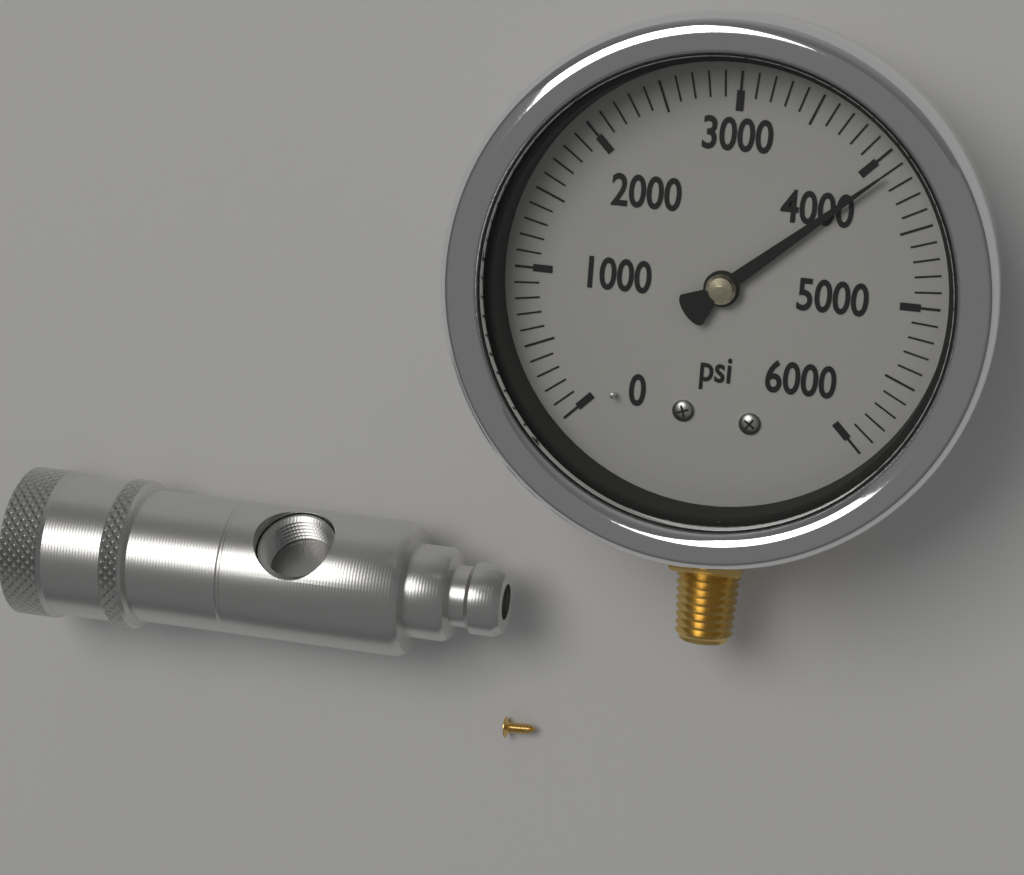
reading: 4100 psi
